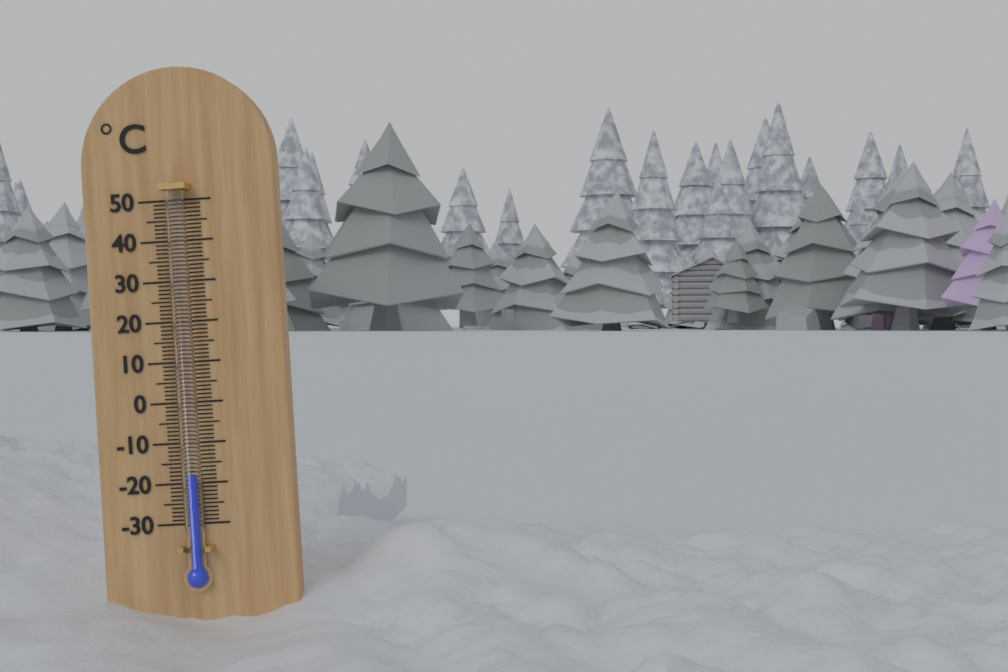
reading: -18 °C
